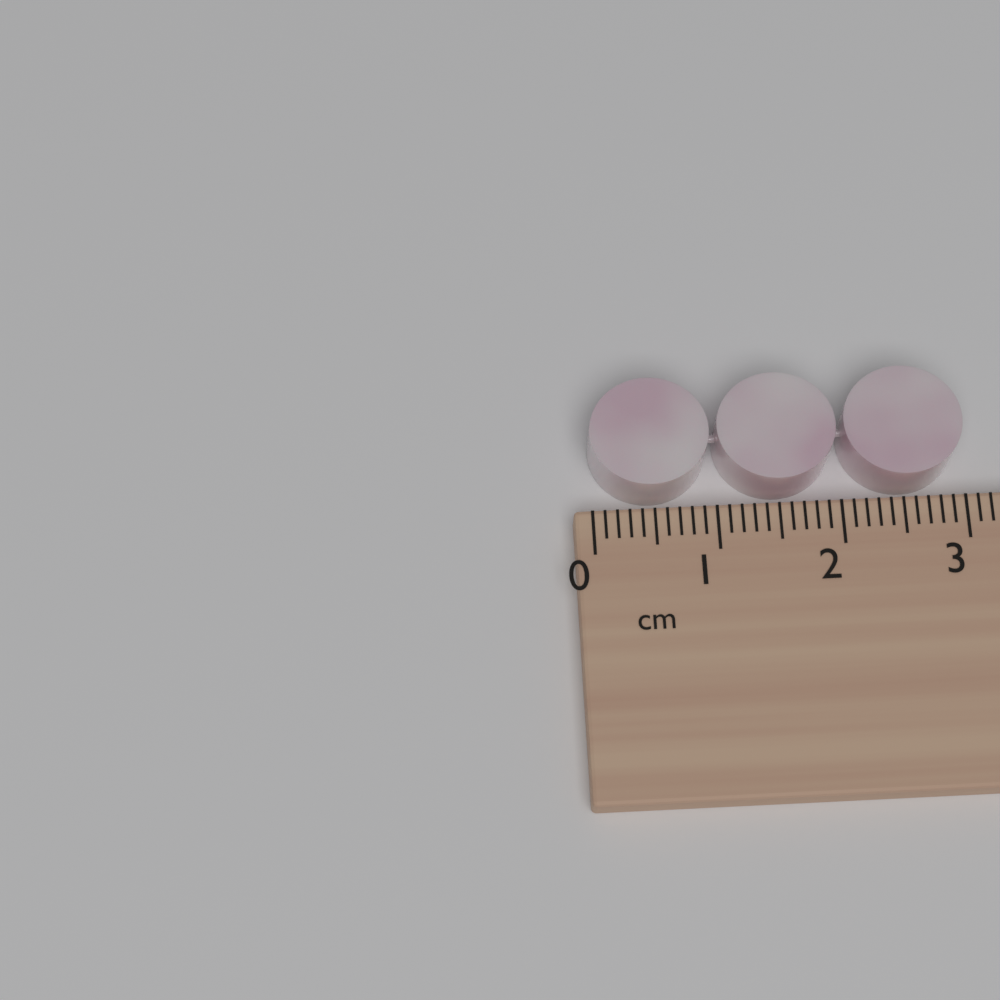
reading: 3.0 cm
